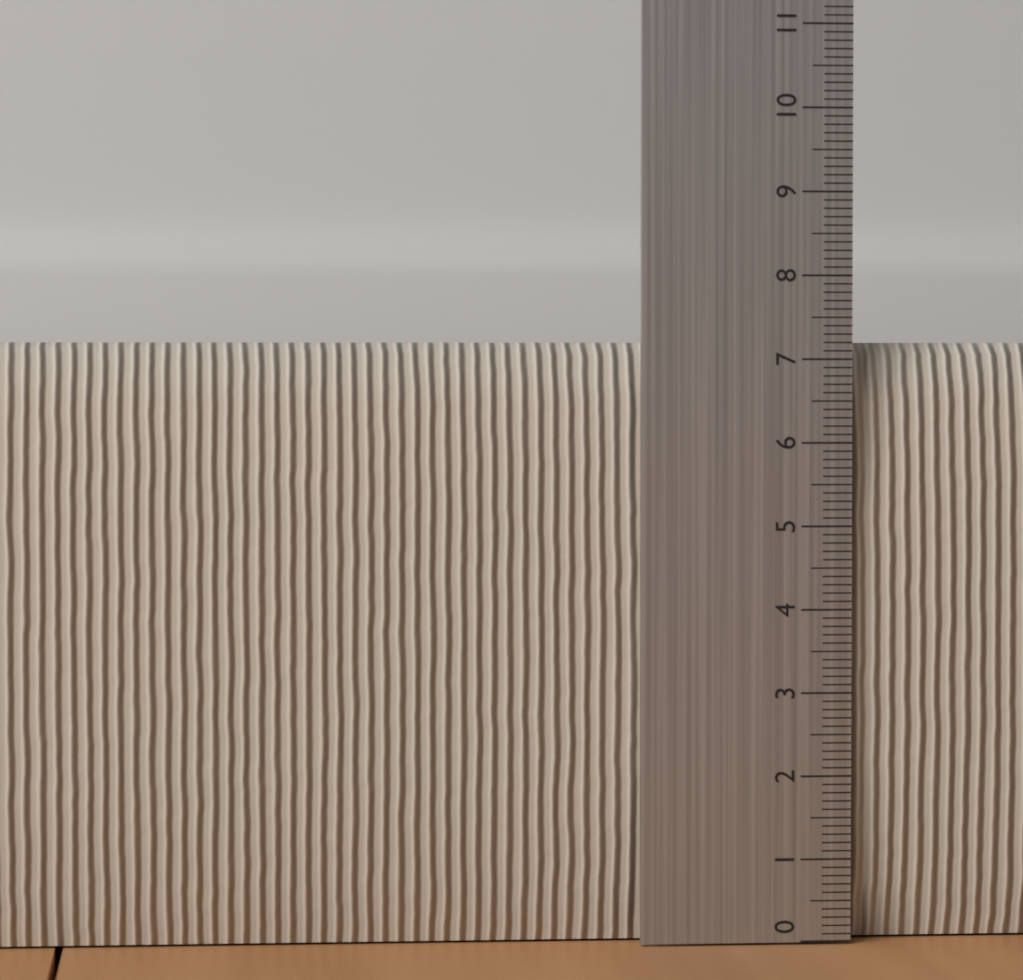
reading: 7.2 (no unit)
